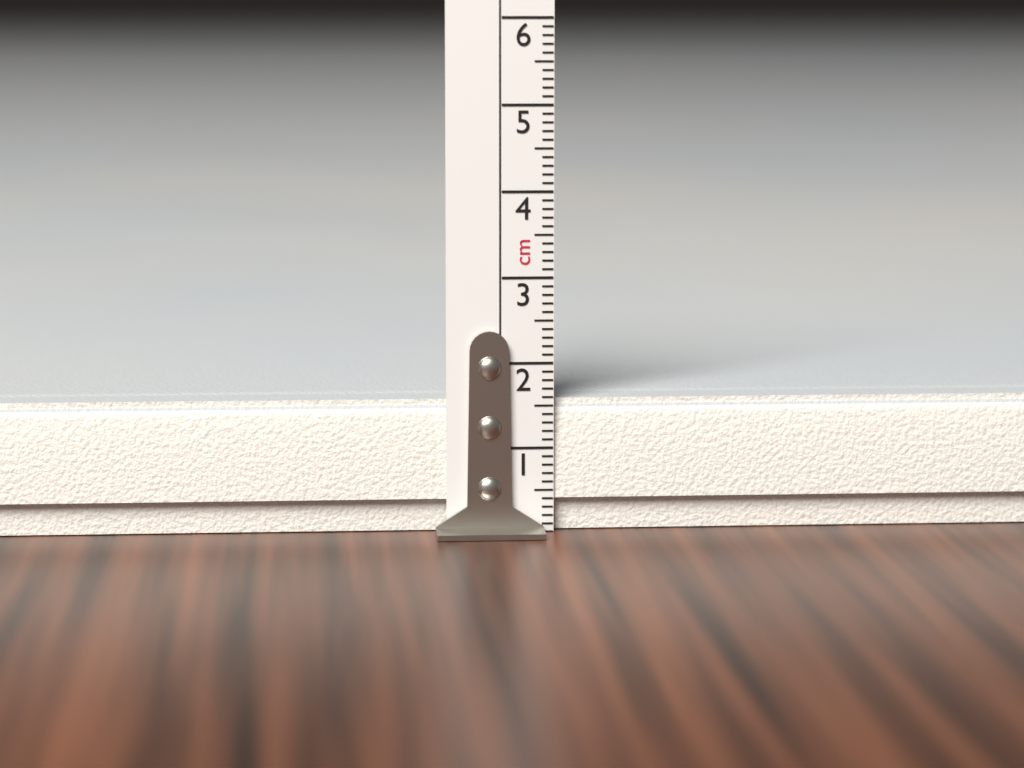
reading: 1.6 cm
